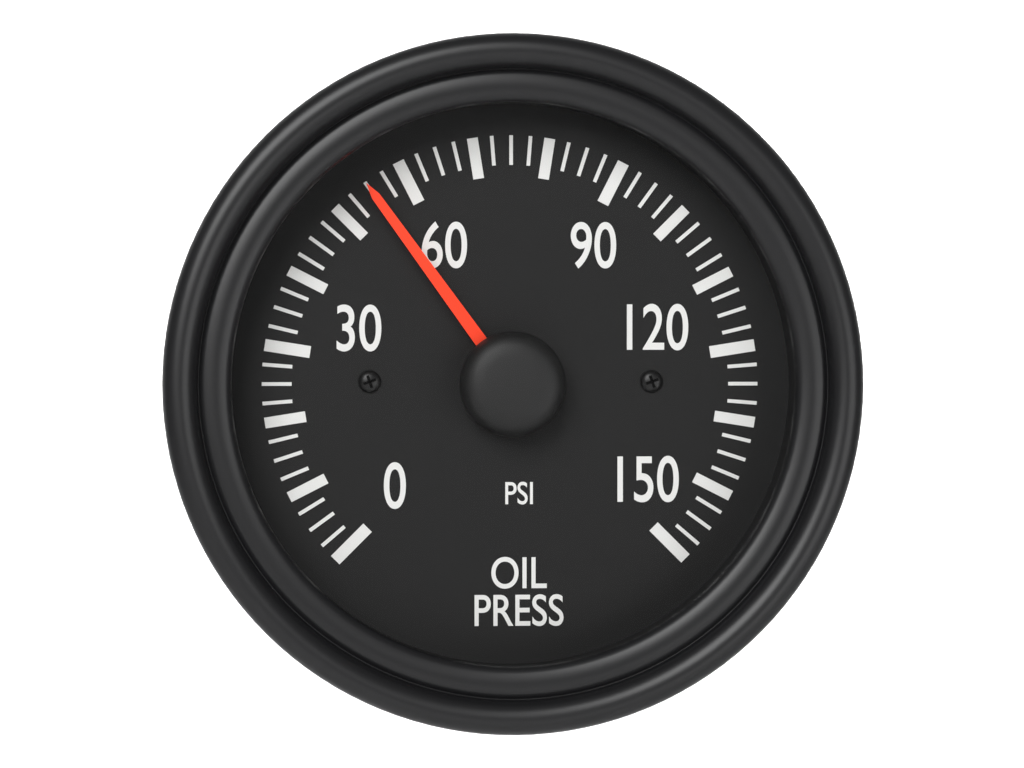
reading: 55.0 psi
